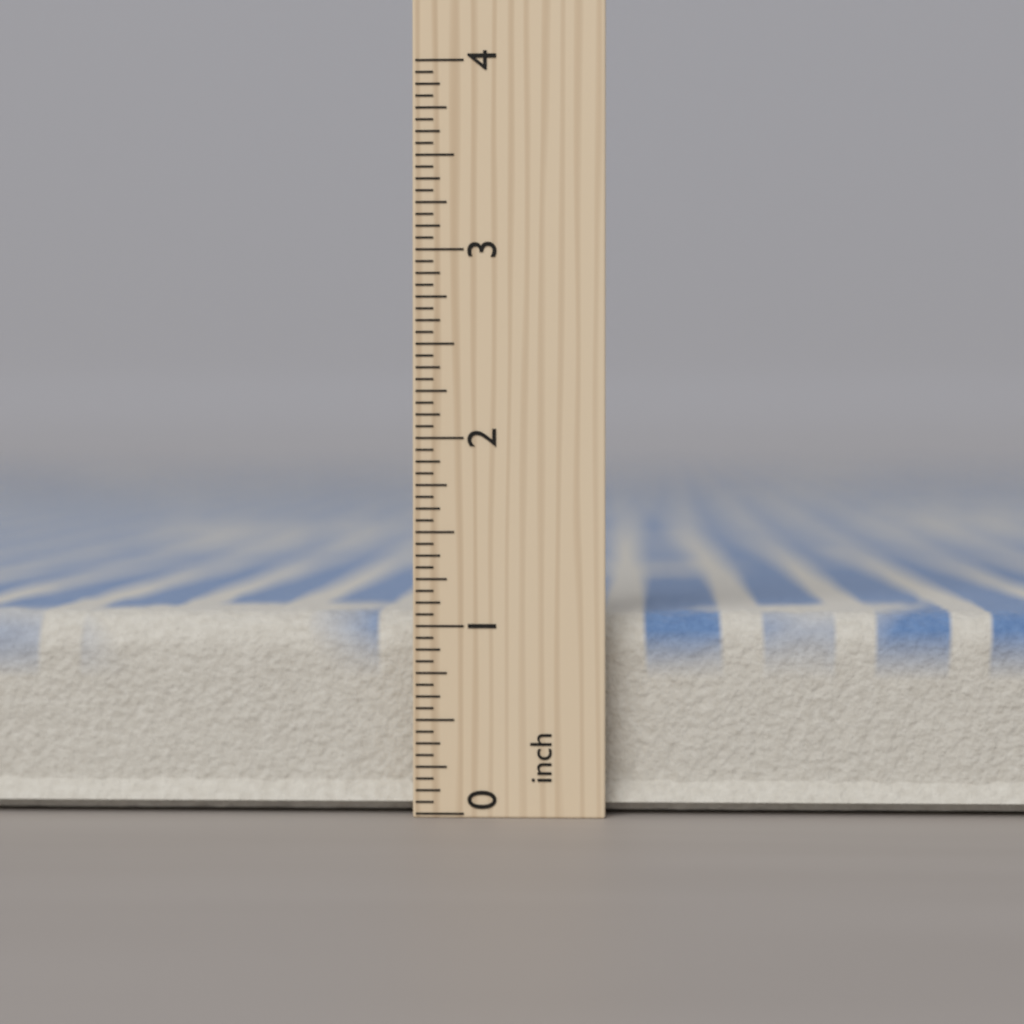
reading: 1.1250 inch
